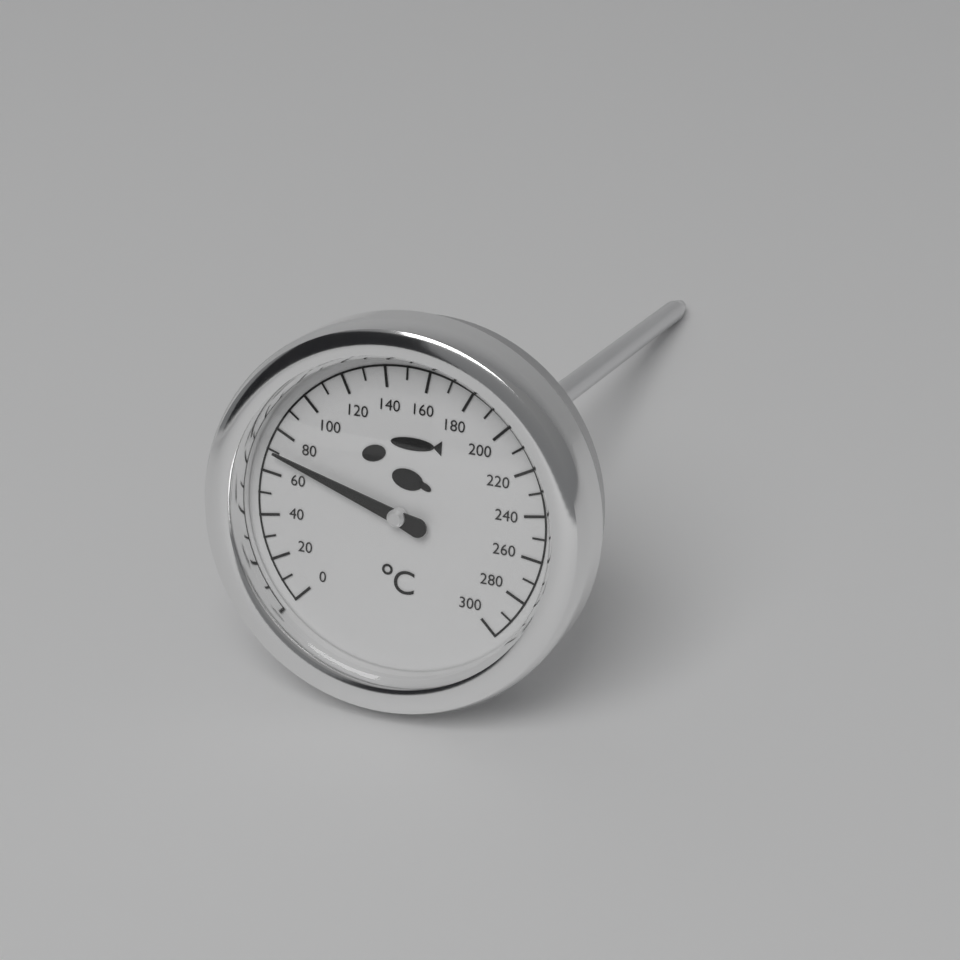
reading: 70 °C
